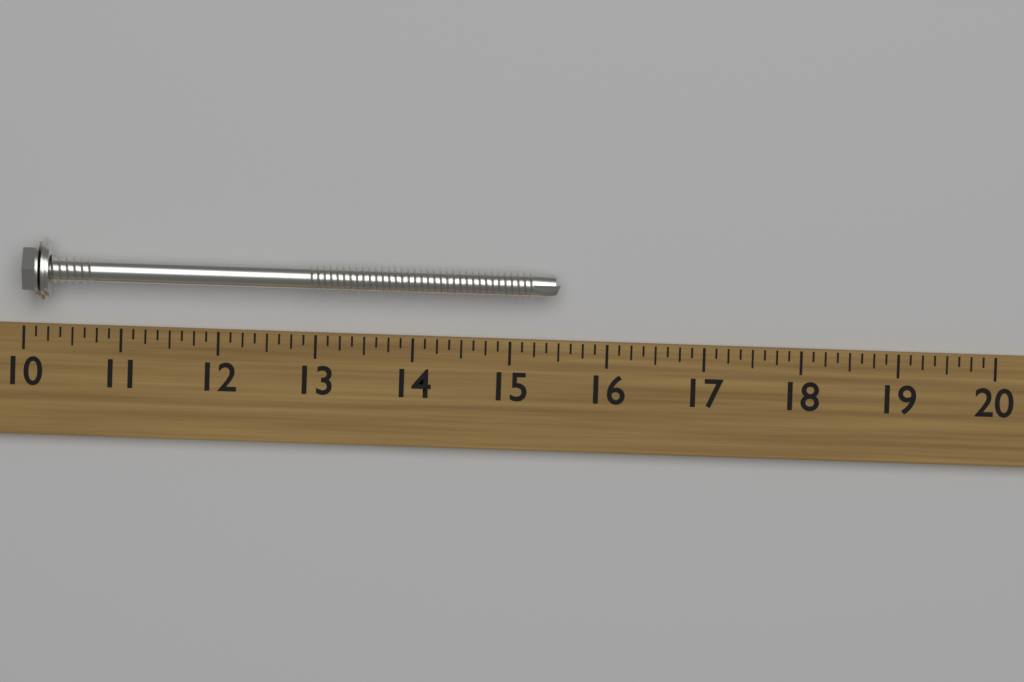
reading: 15.500 (no unit)
